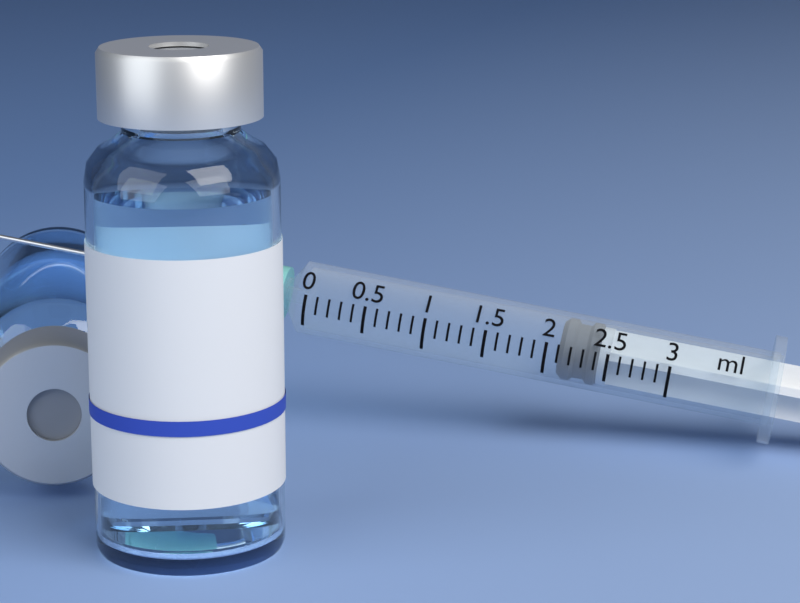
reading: 2.1 ml
